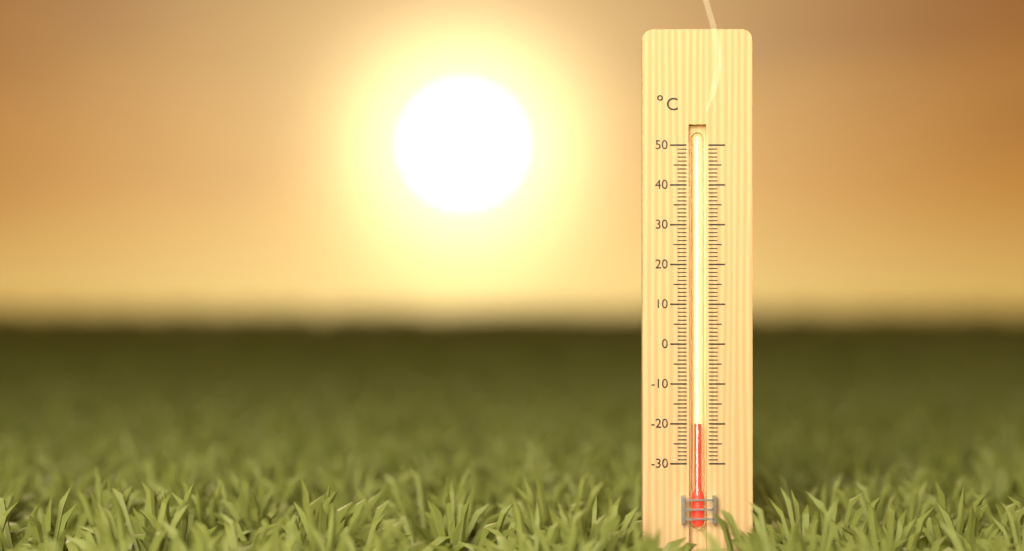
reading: -20 °C
